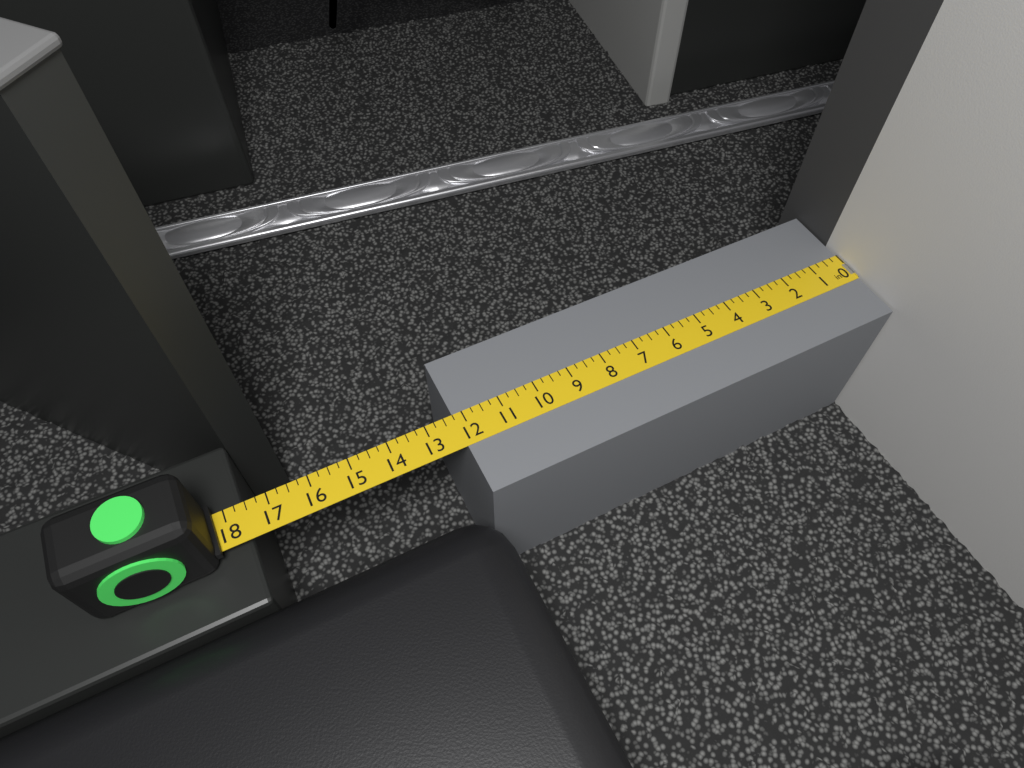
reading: 12.25 in
